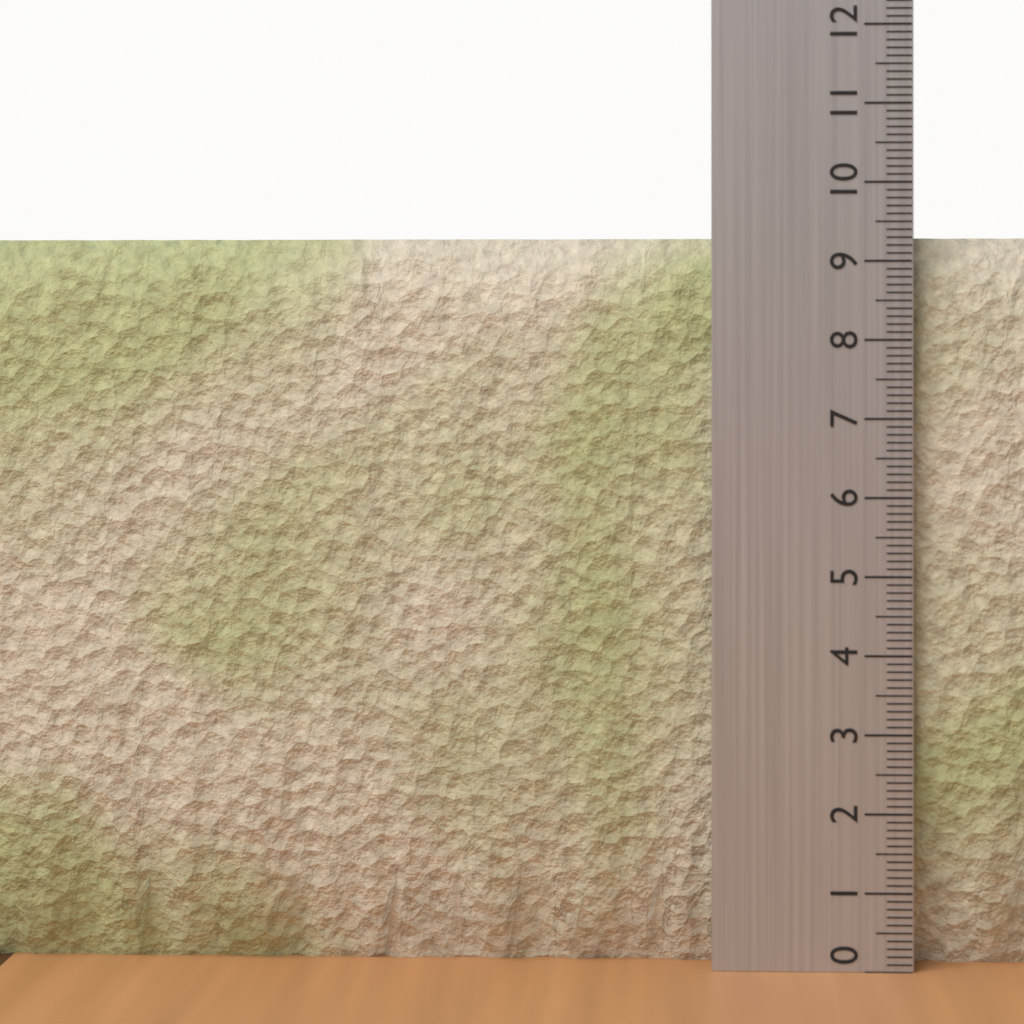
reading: 9.3 (no unit)
